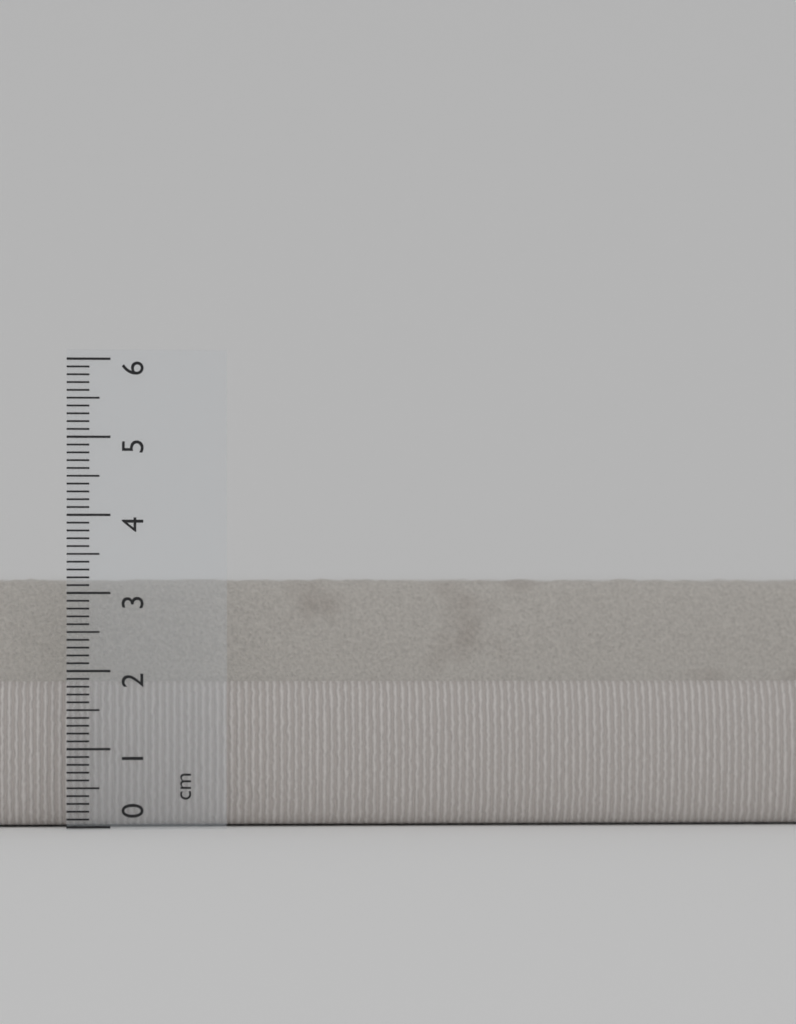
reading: 3.2 cm
